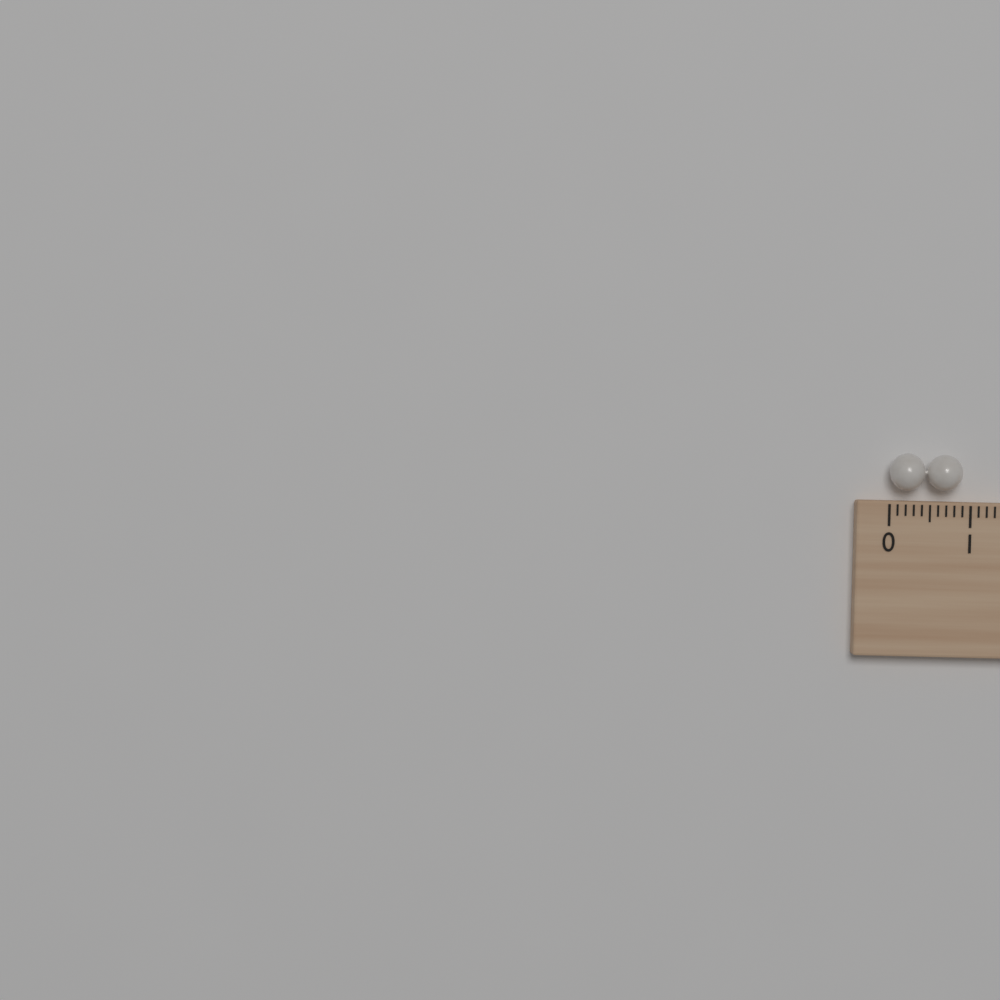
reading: 0.9 cm
